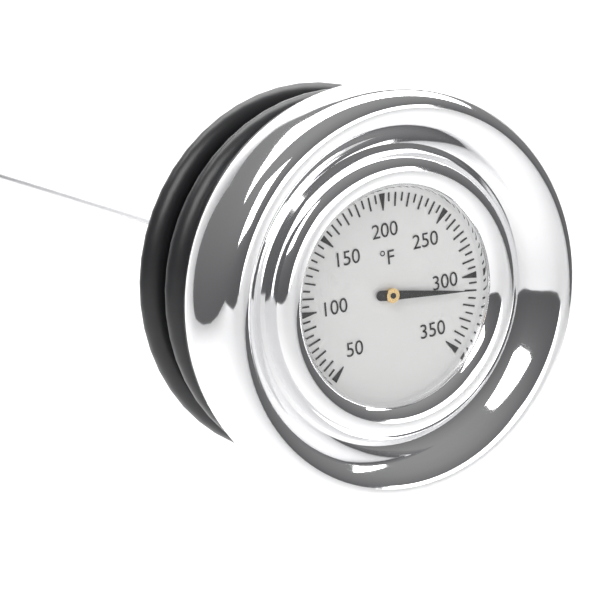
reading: 310 °F
